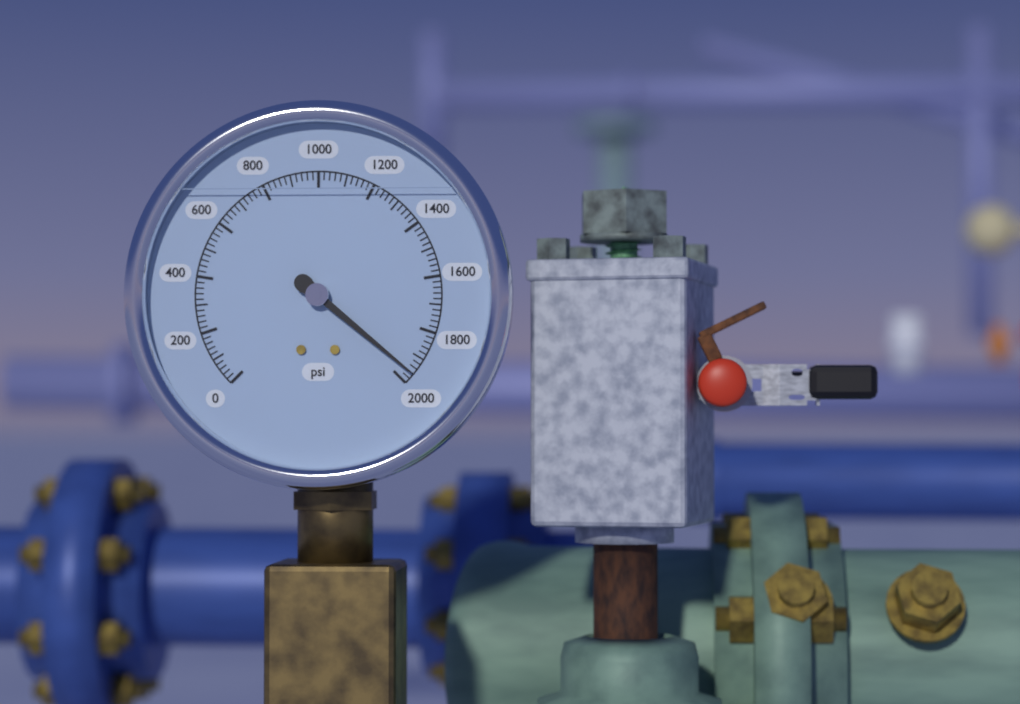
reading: 1960 psi
